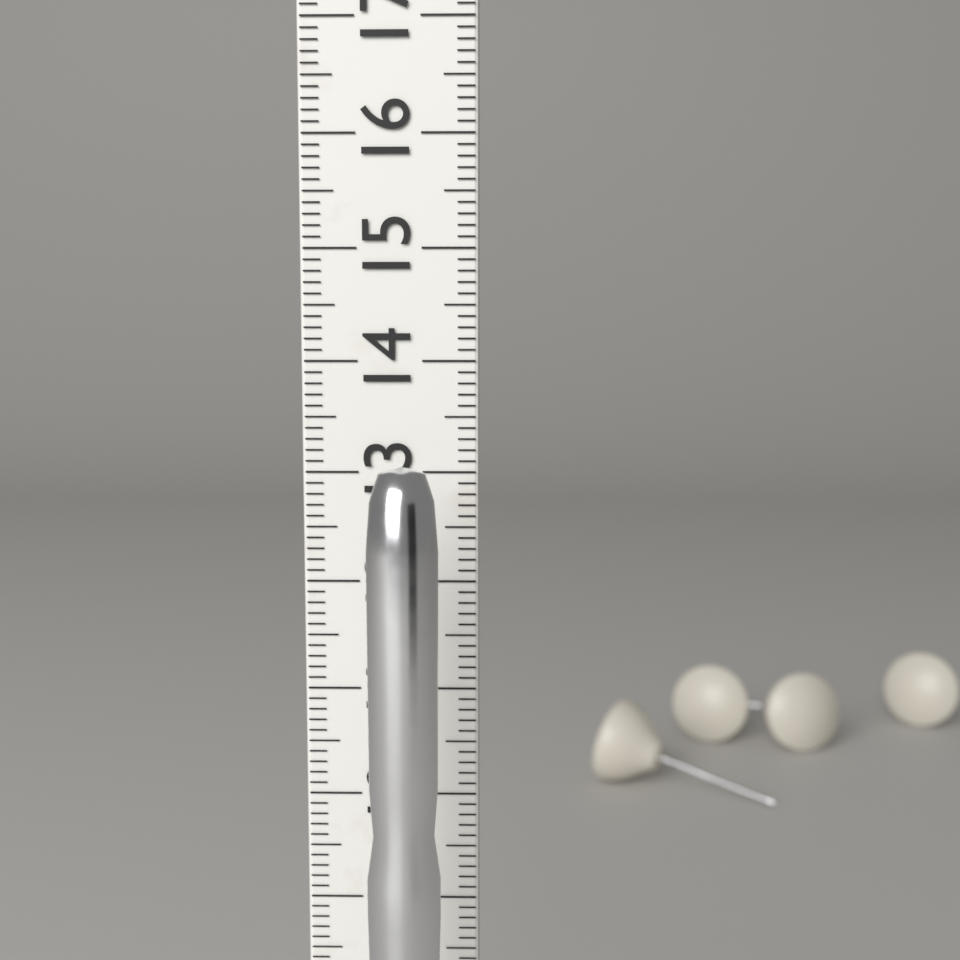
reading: 13.2 cm
